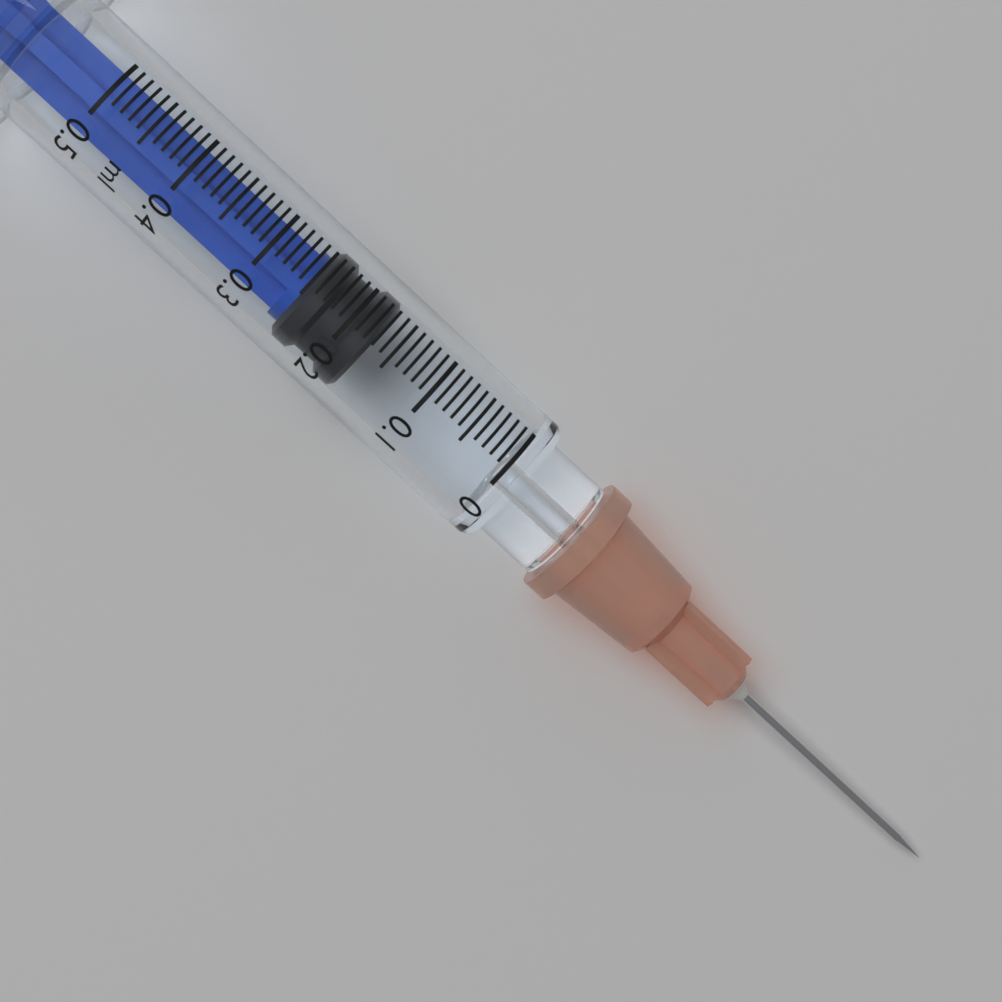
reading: 0.17 ml
